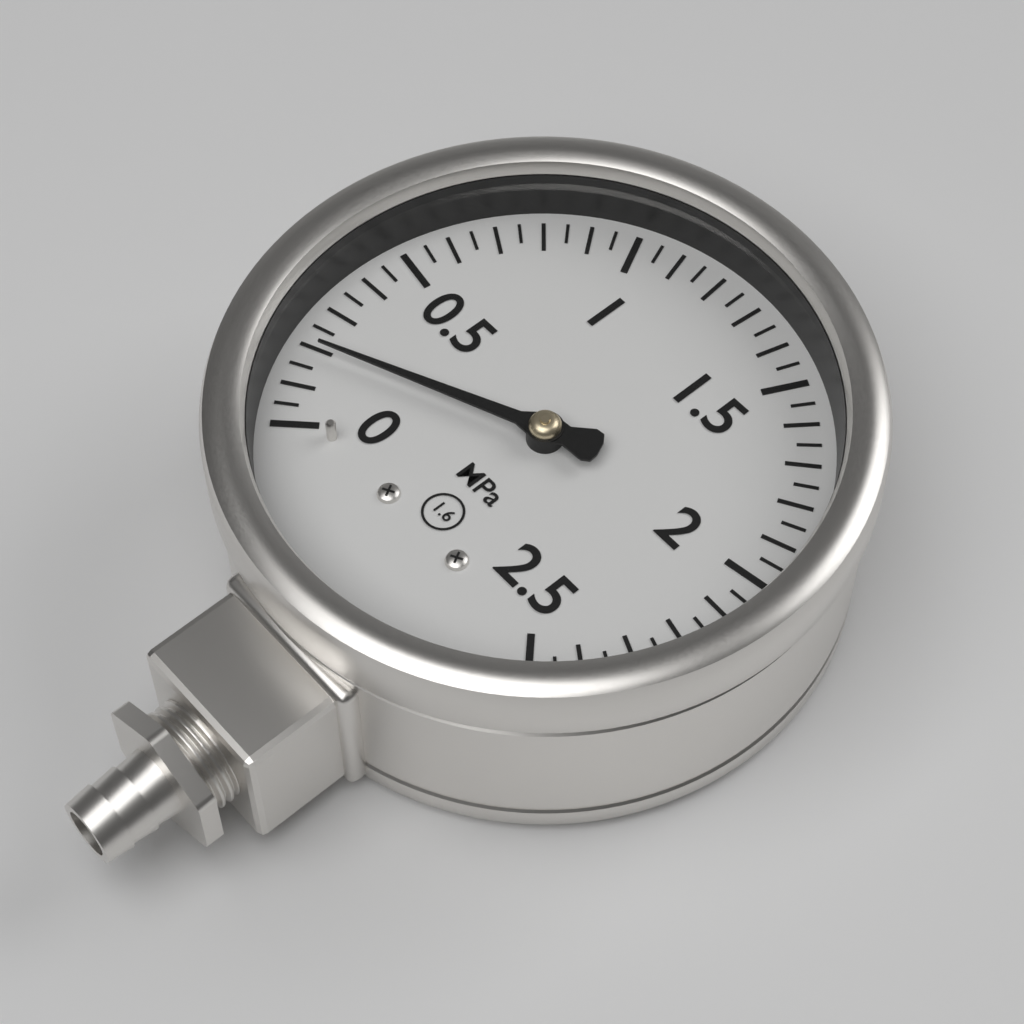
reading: 0.20 MPa
